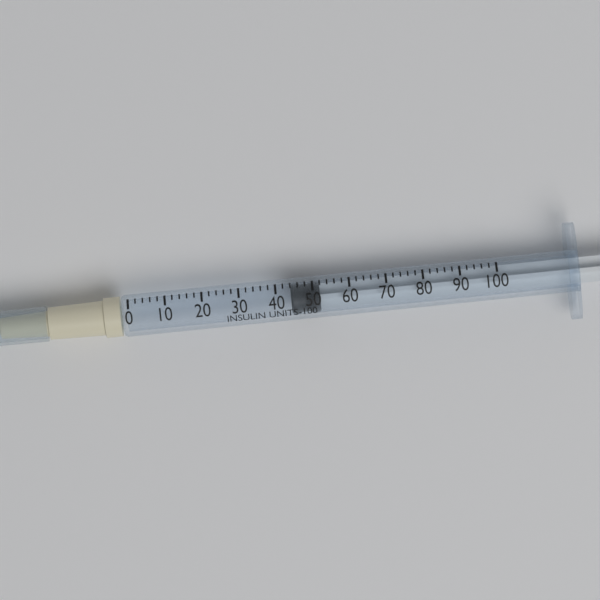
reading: 44 units
